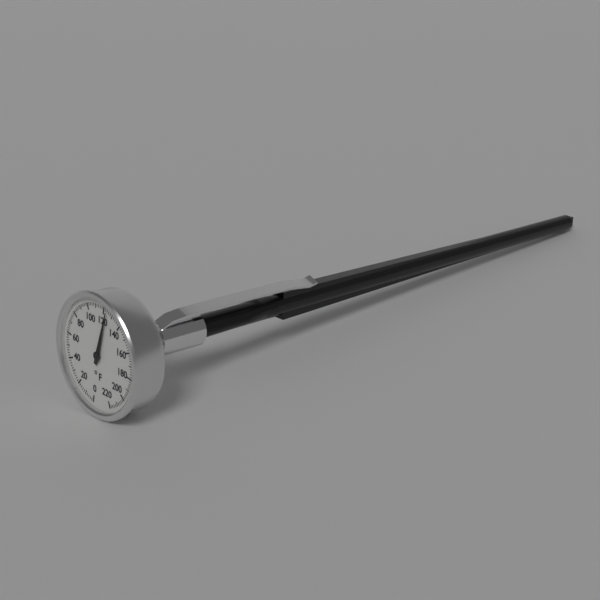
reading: 124 °F
